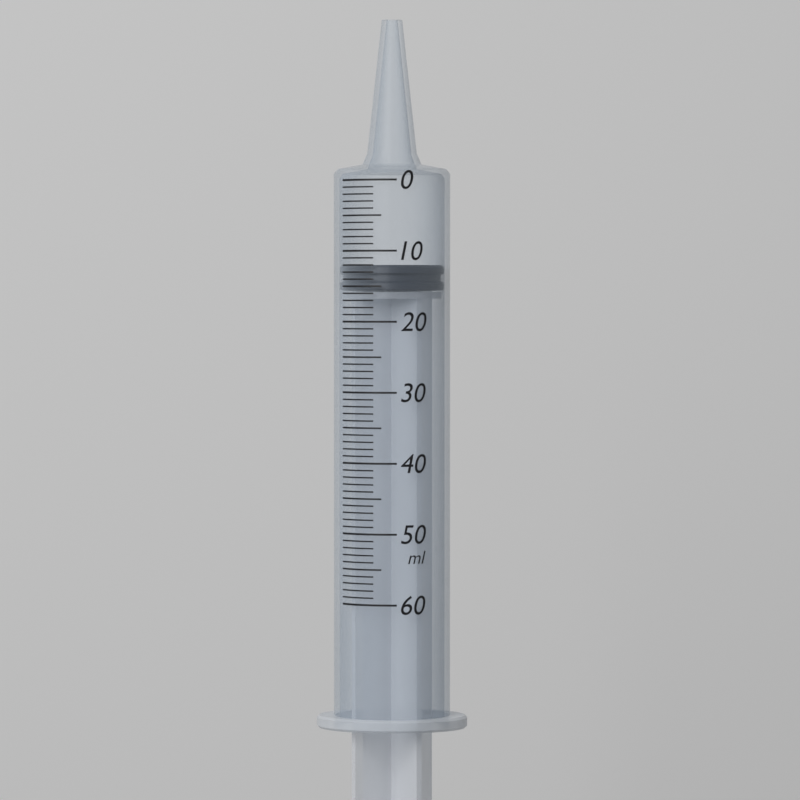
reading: 12 ml
